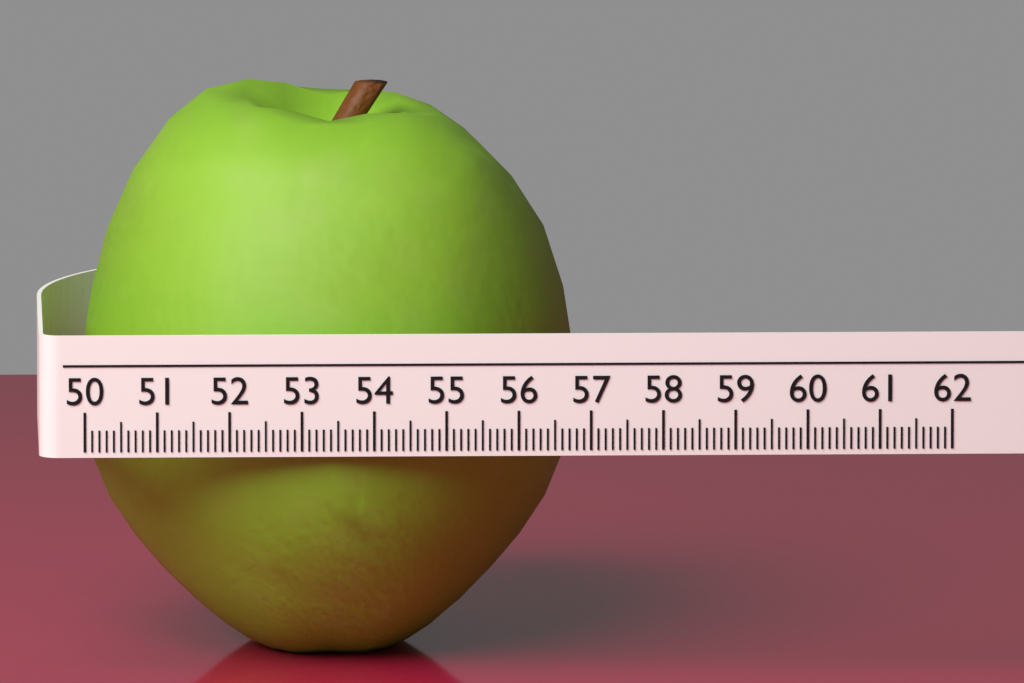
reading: 56.9 (no unit)
